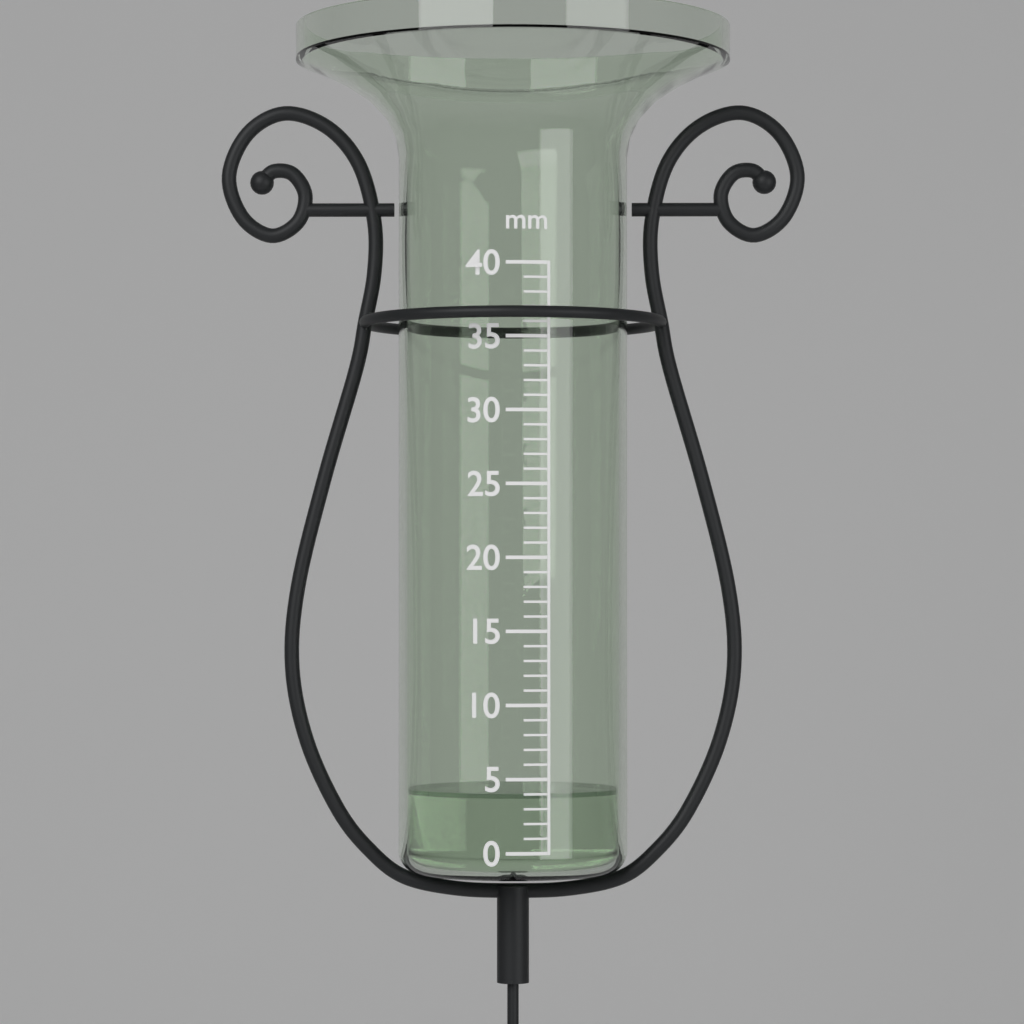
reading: 4 mm
